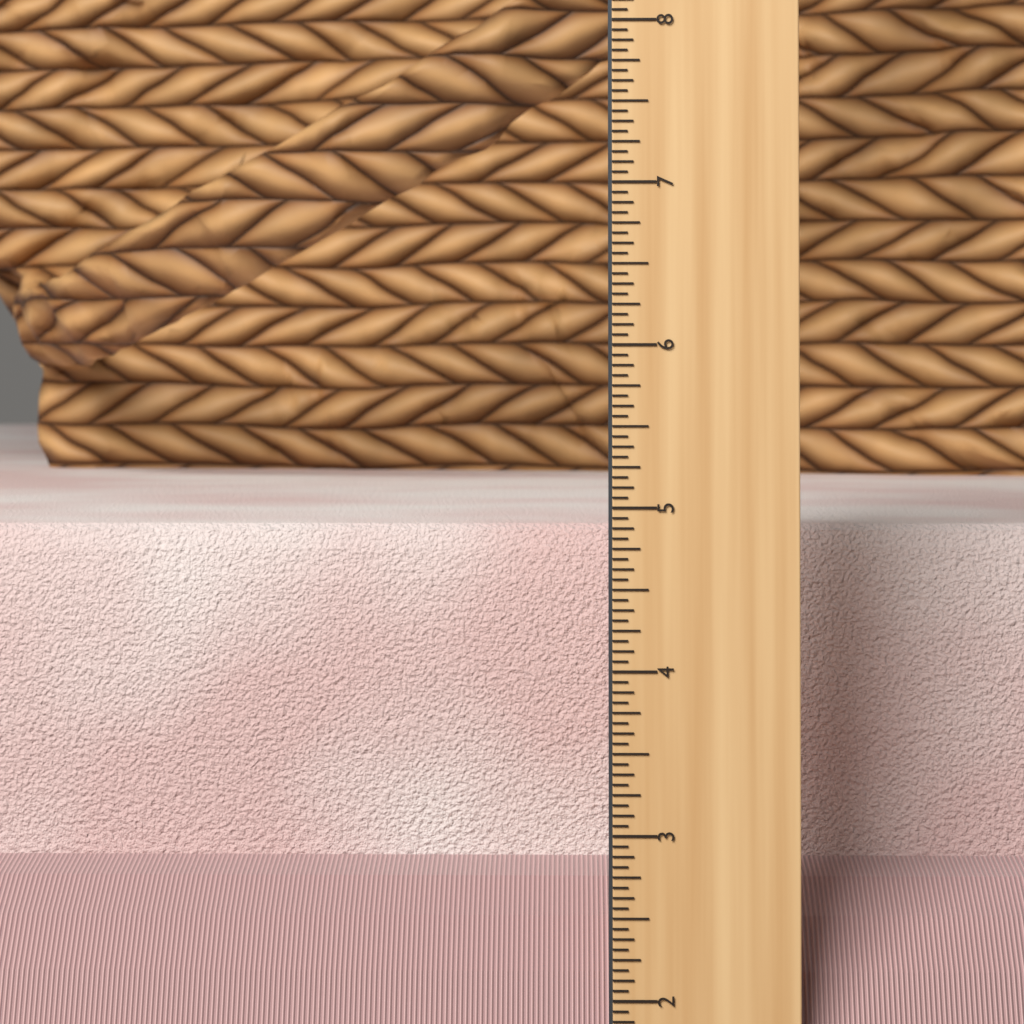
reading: 4.8125 in
